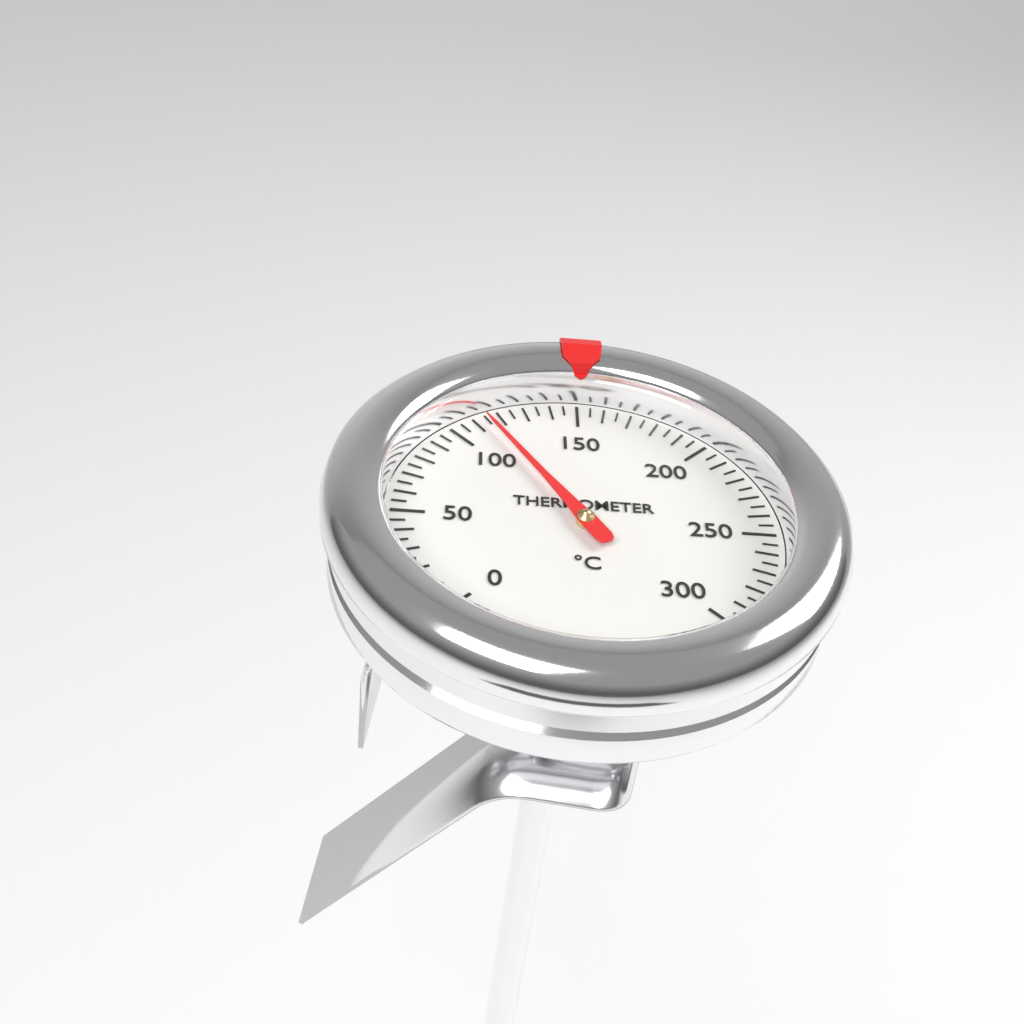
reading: 115 °C
